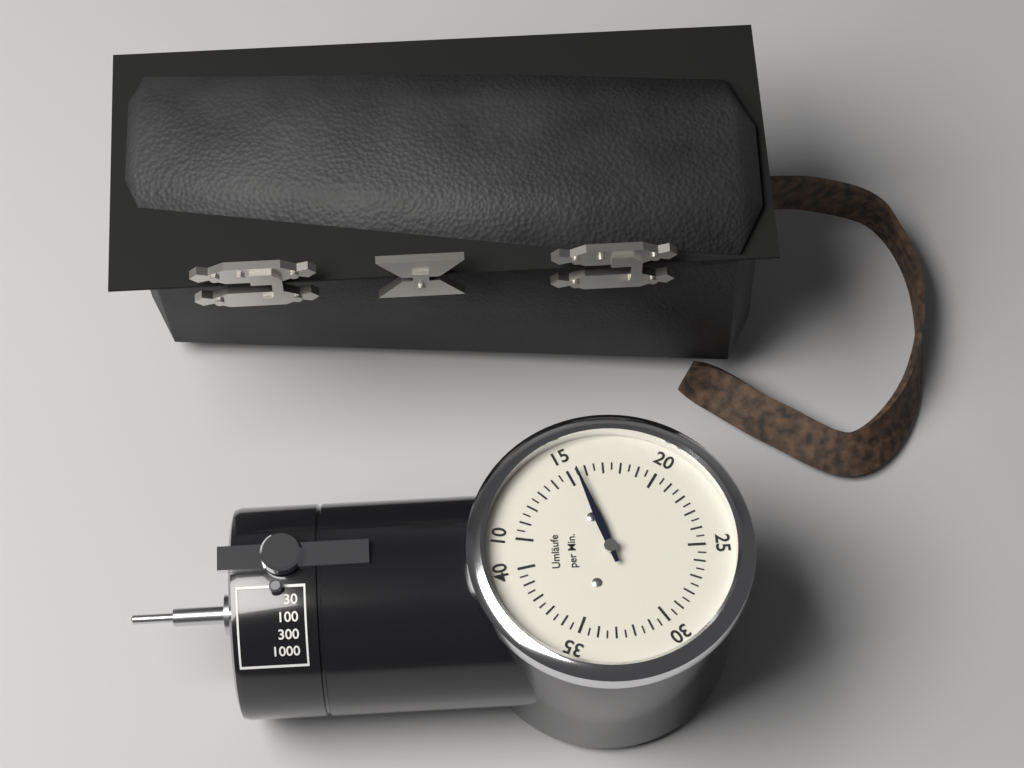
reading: 15.5 Umläufe per Min.
